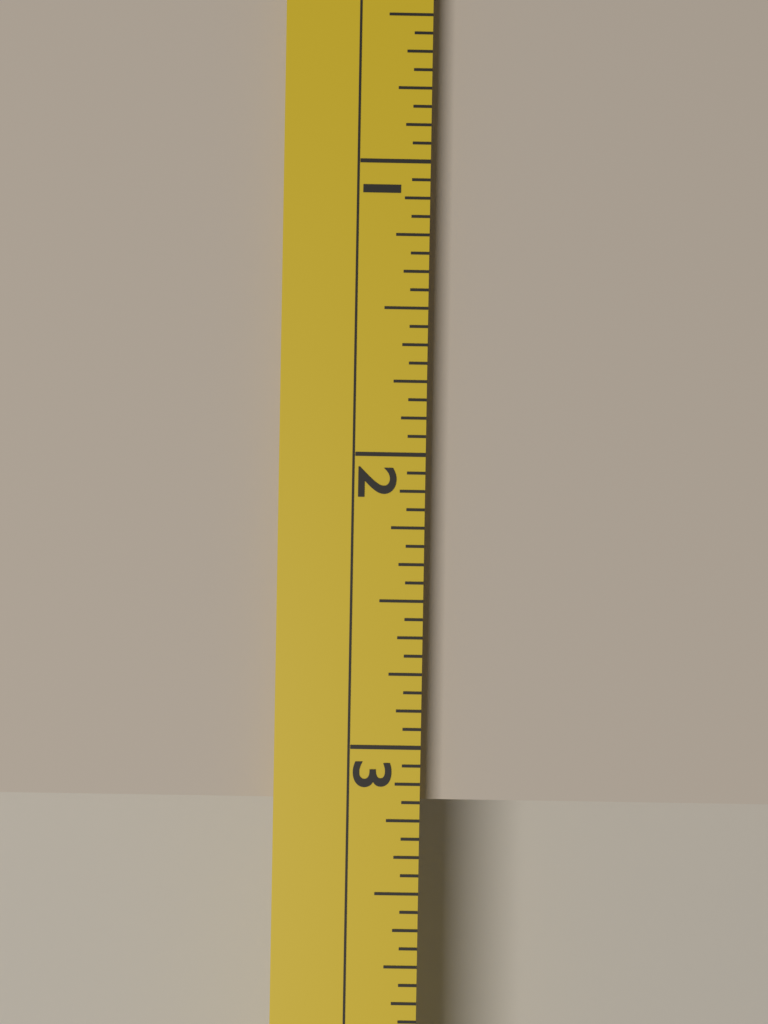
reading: 3.1875 (no unit)
